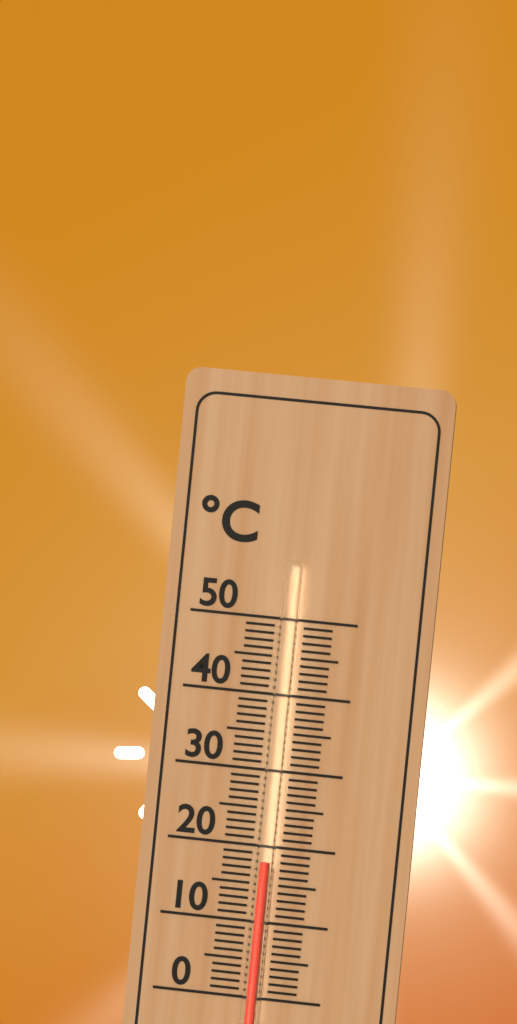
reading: 18 °C
